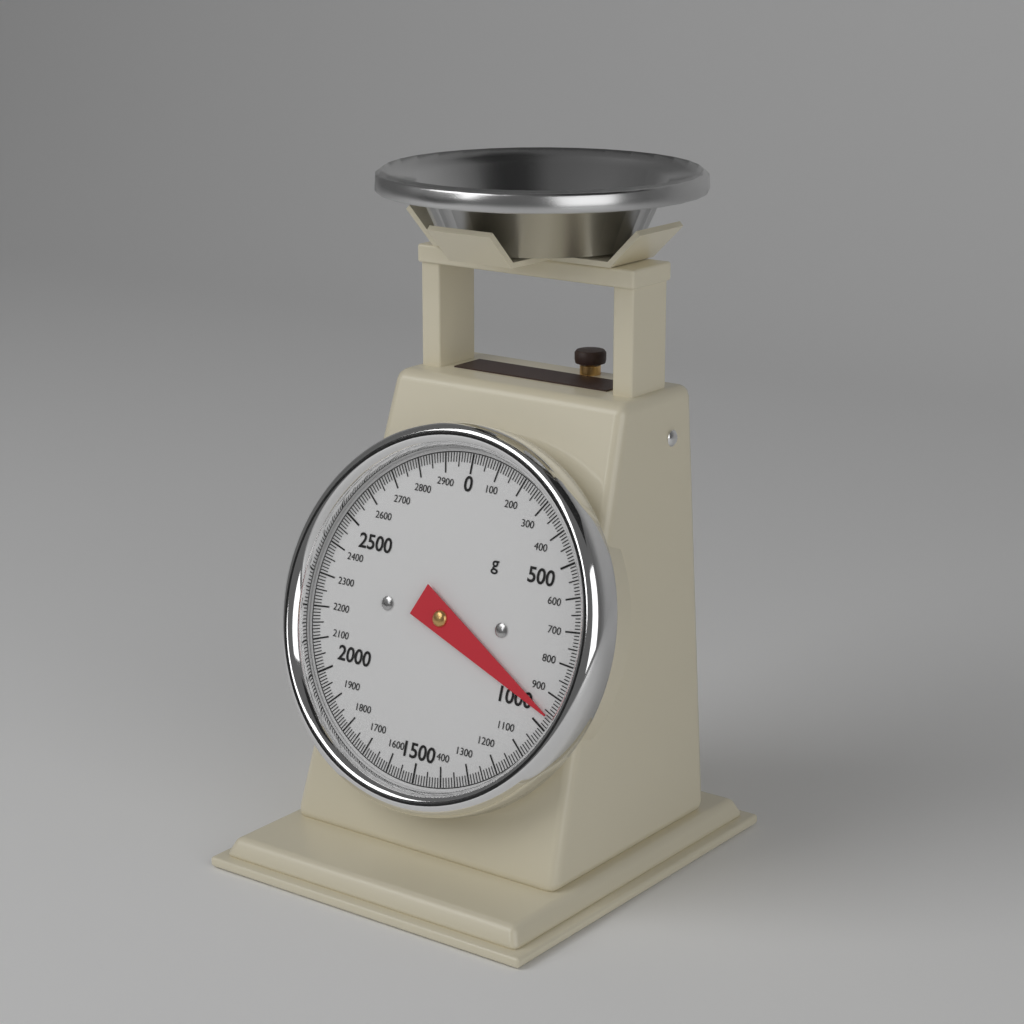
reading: 960 g
